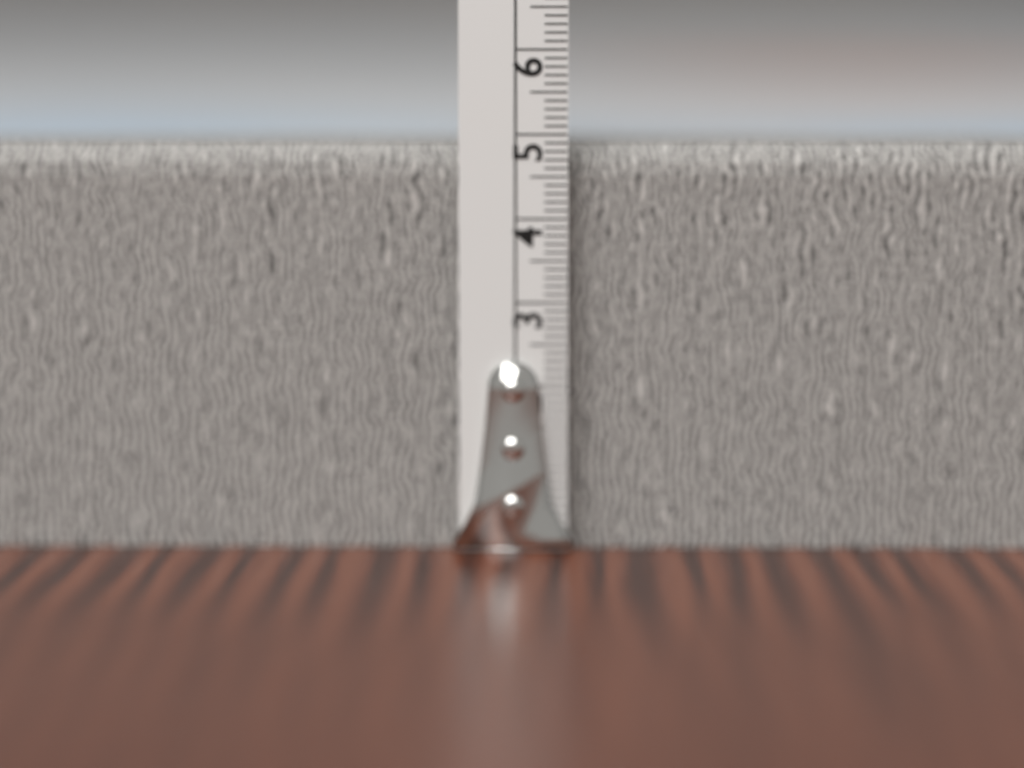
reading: 4.9 cm
